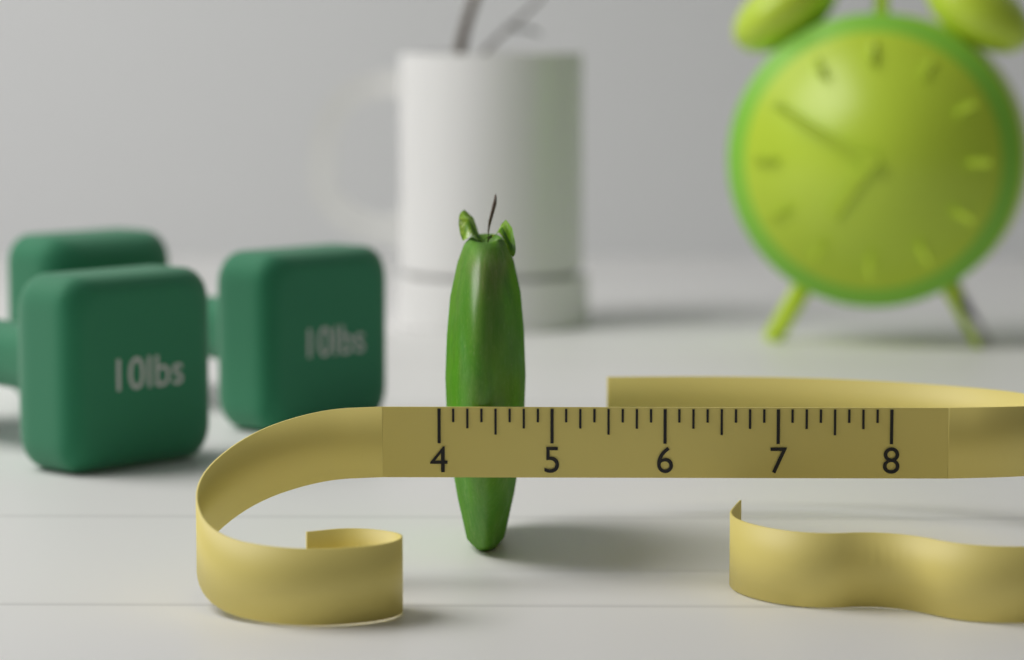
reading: 4.750 (no unit)
